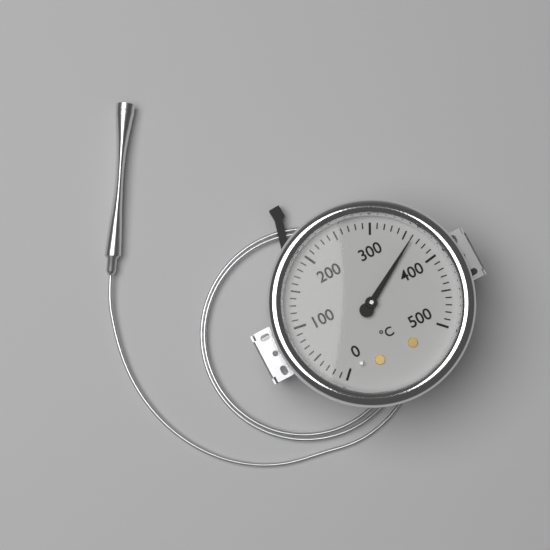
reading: 360 °C
